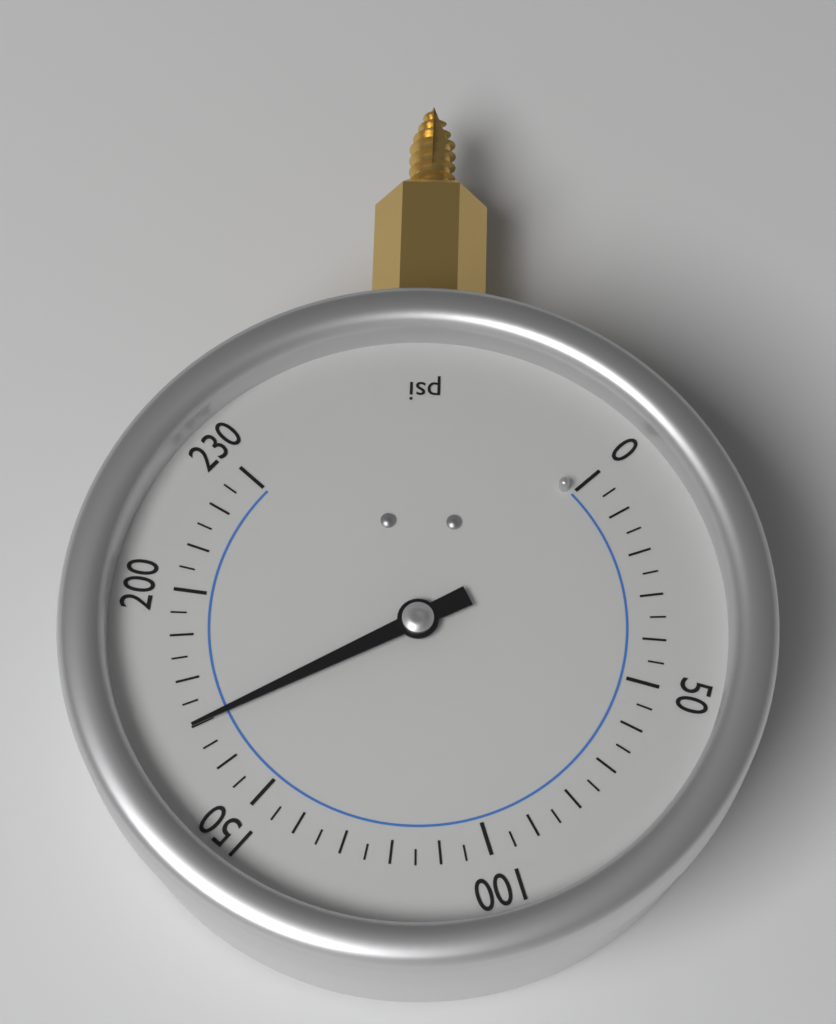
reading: 170 psi
